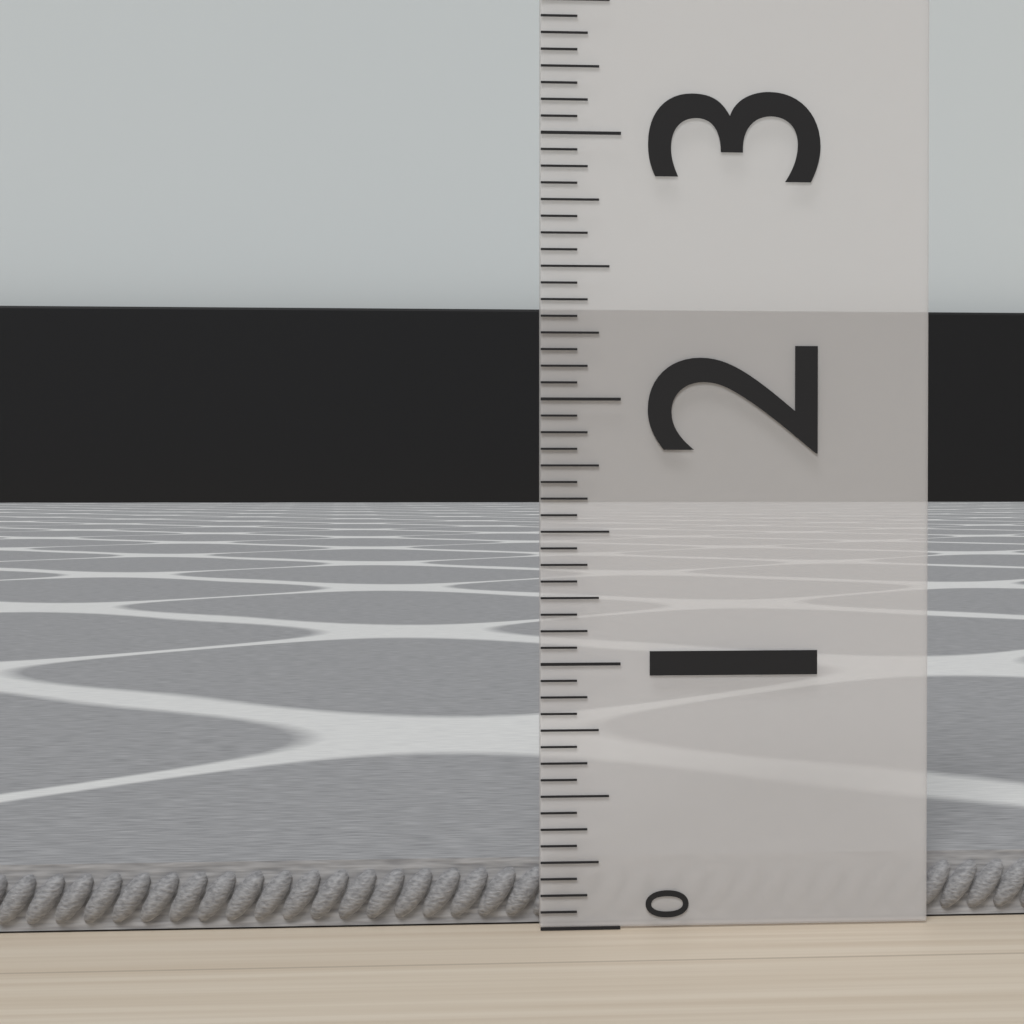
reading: 0.2500 (no unit)
